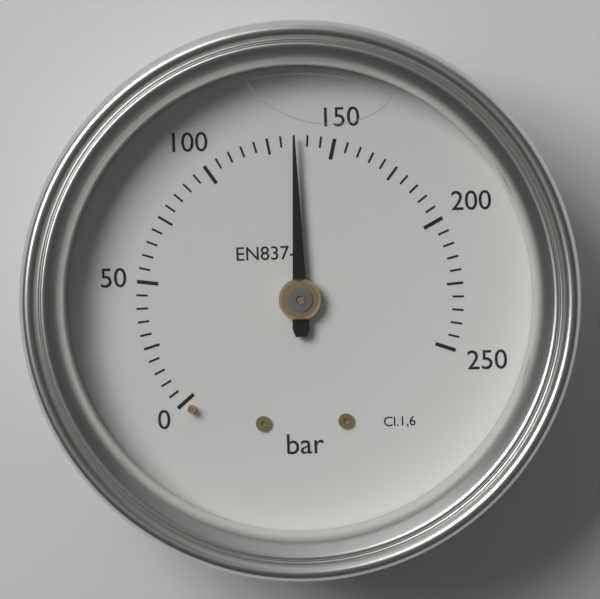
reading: 135 bar
